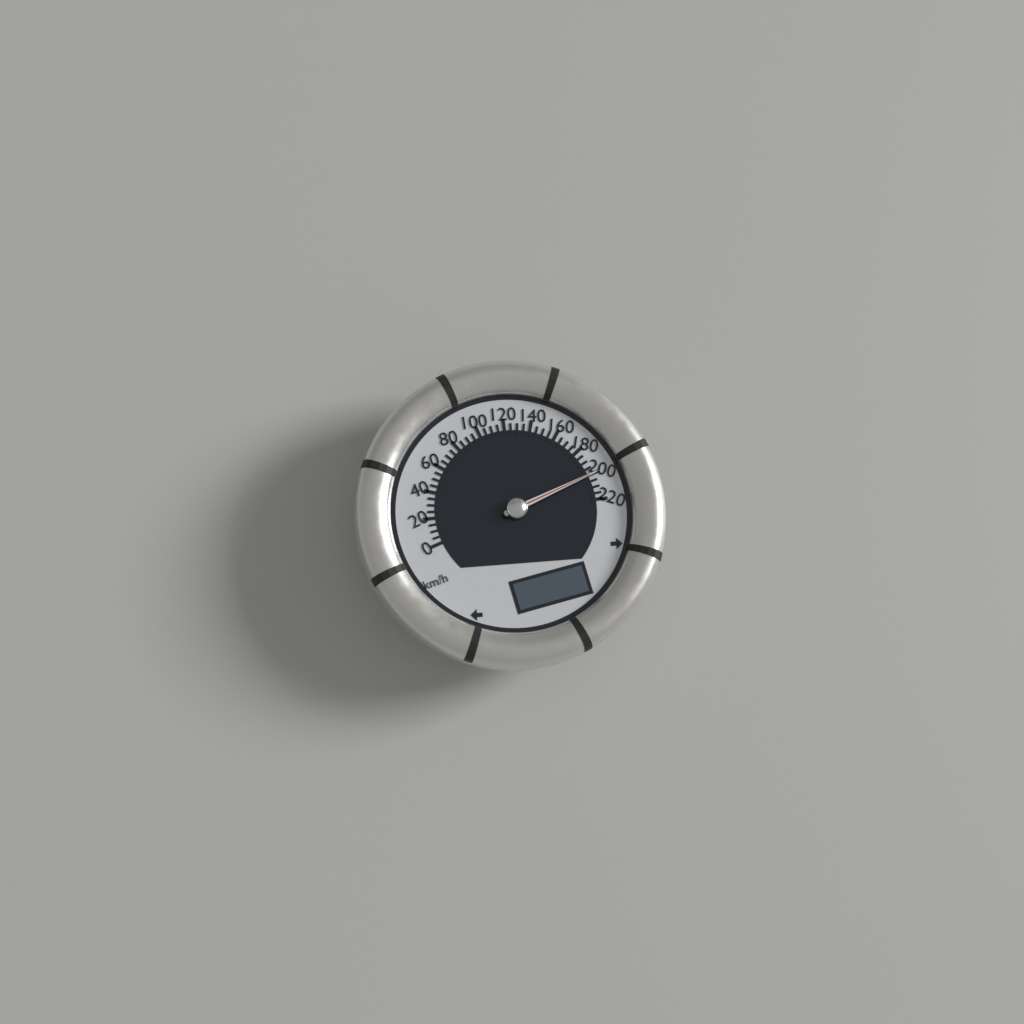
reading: 200 km/h
